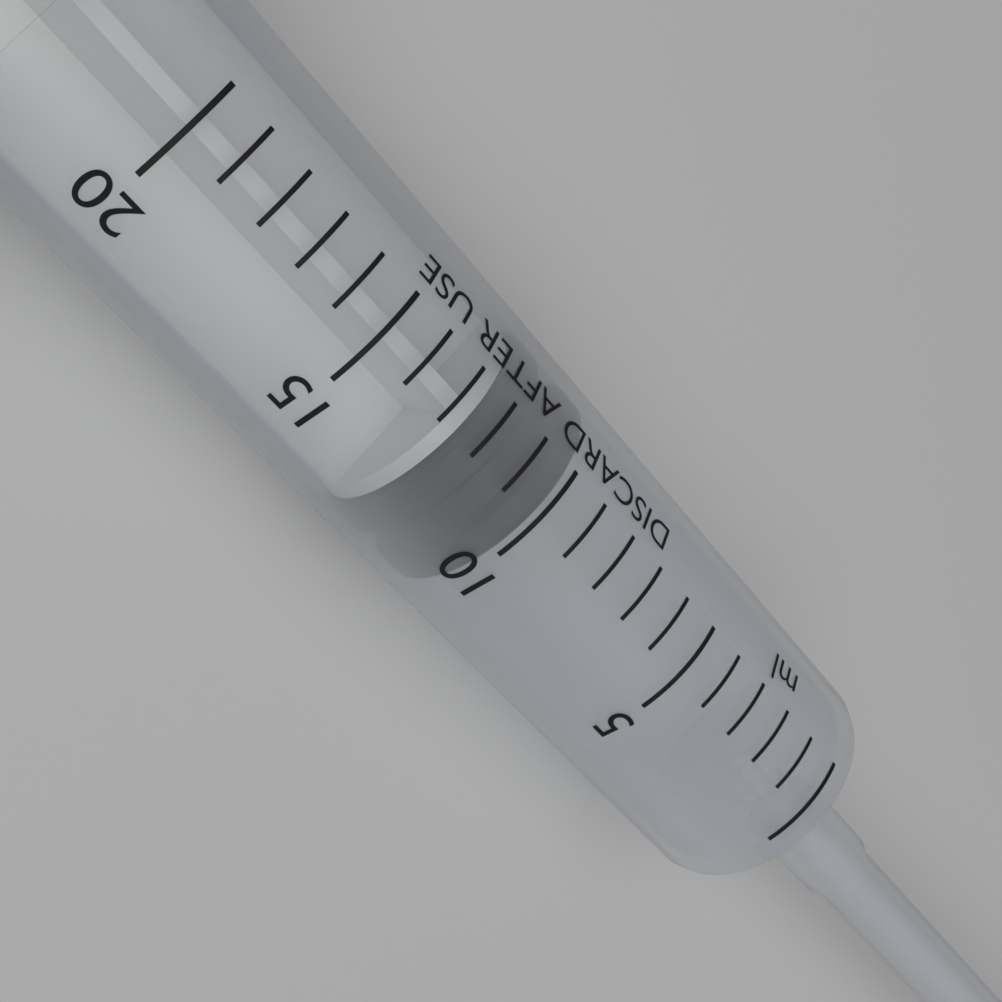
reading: 10 ml
